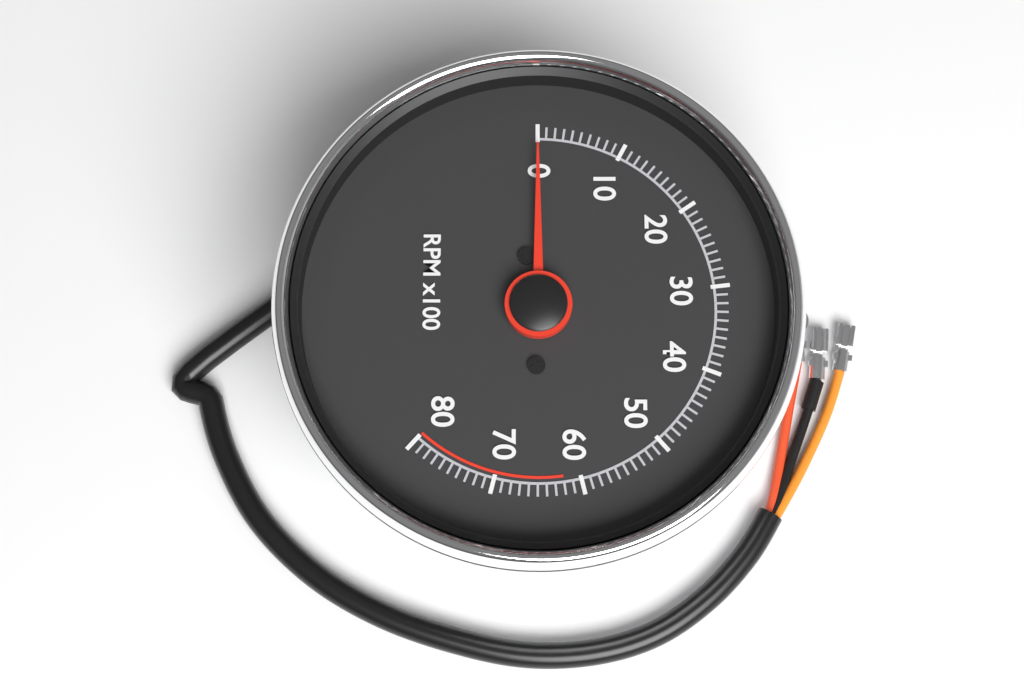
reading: 0 RPM
